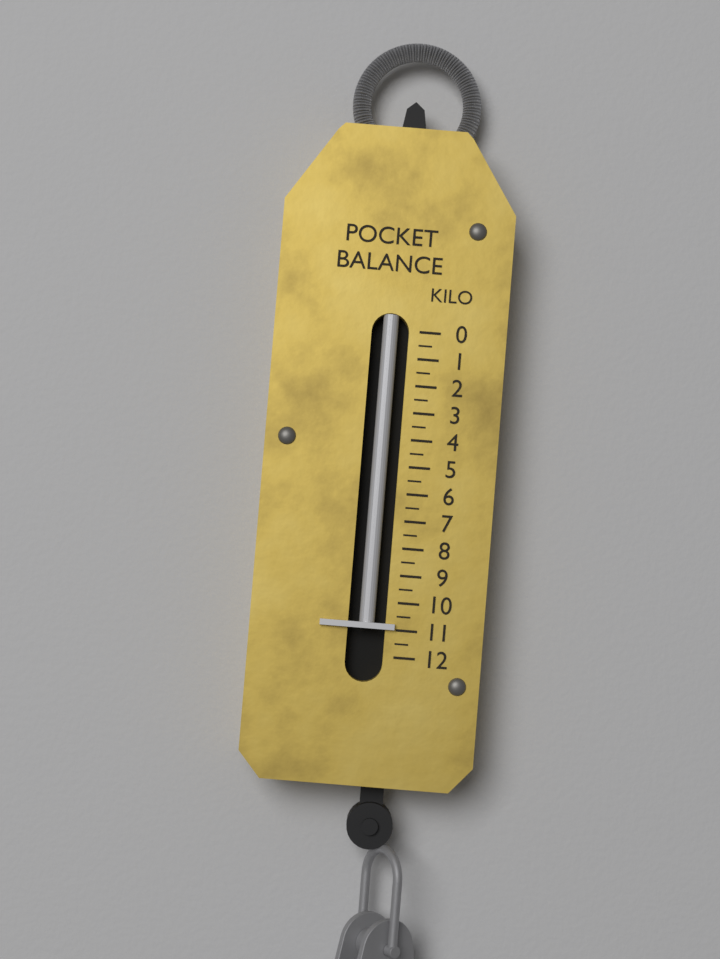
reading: 11.0 kg
